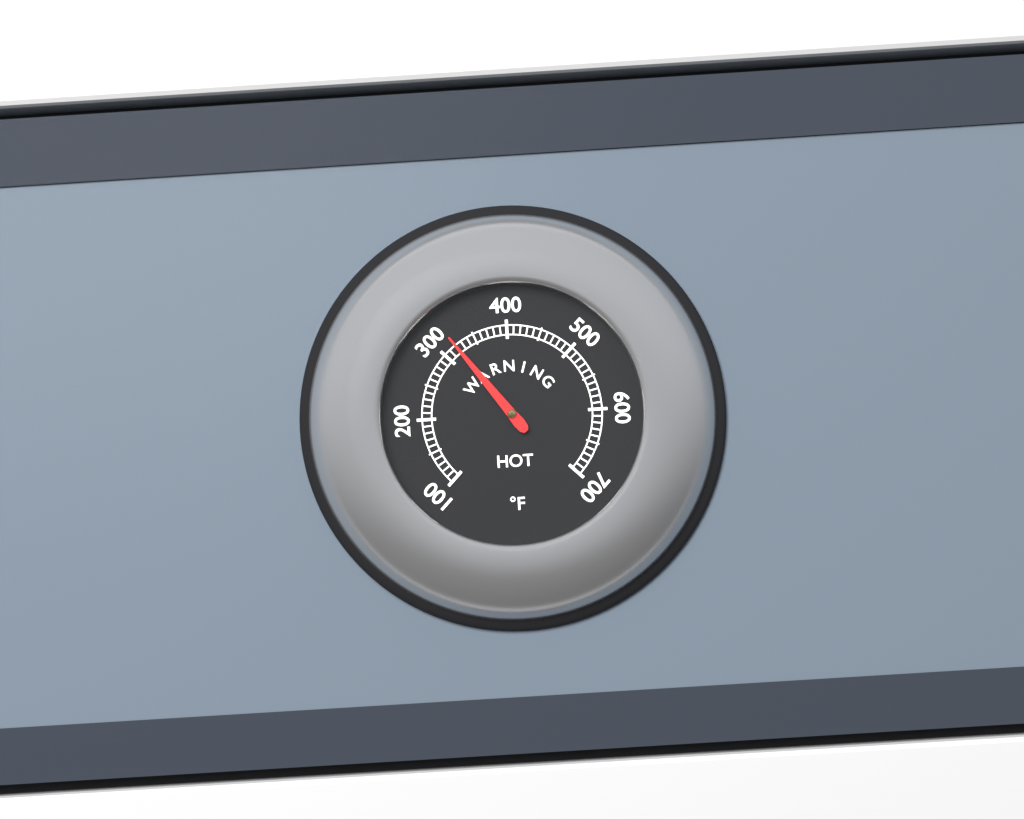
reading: 320 °F
